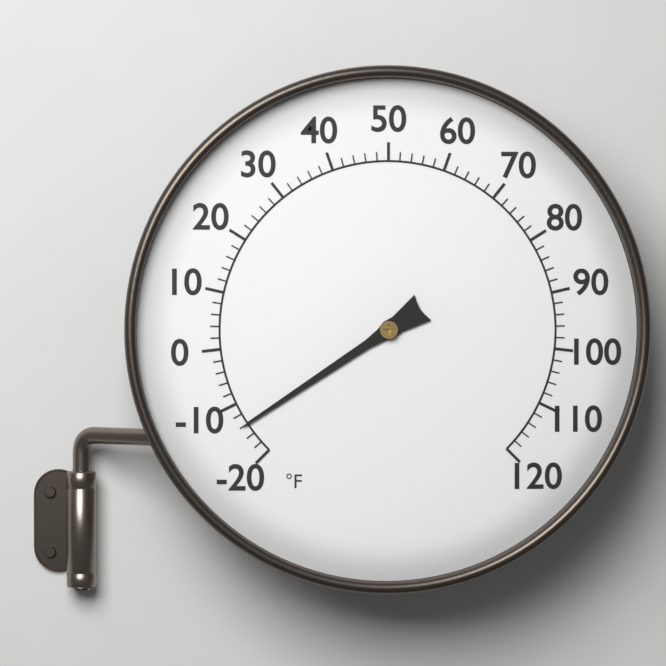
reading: -14 °F
